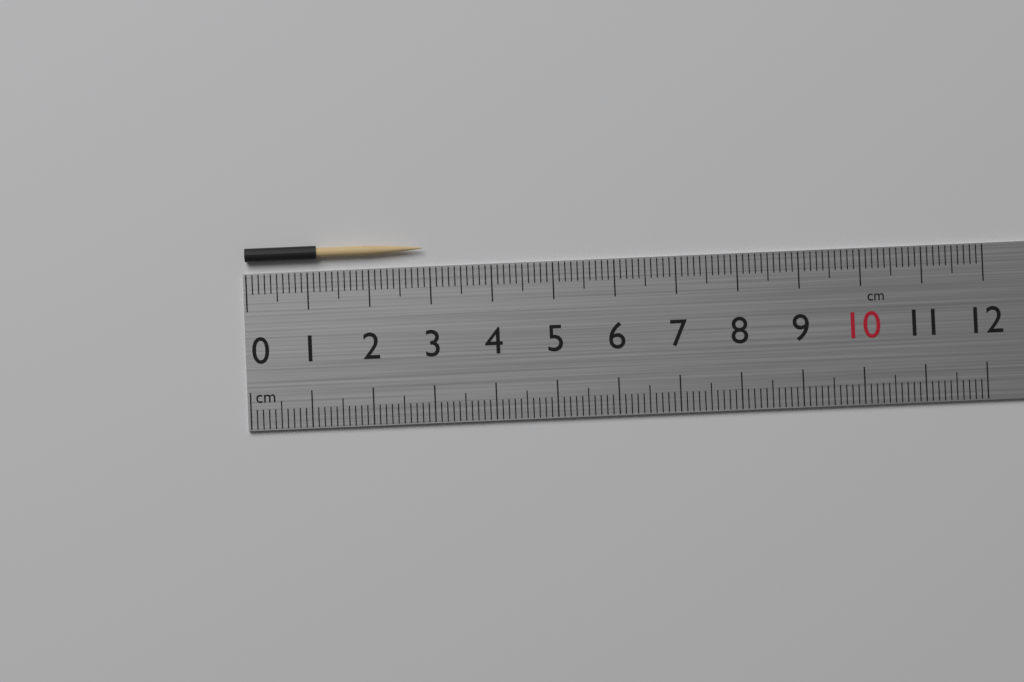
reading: 2.9 cm
